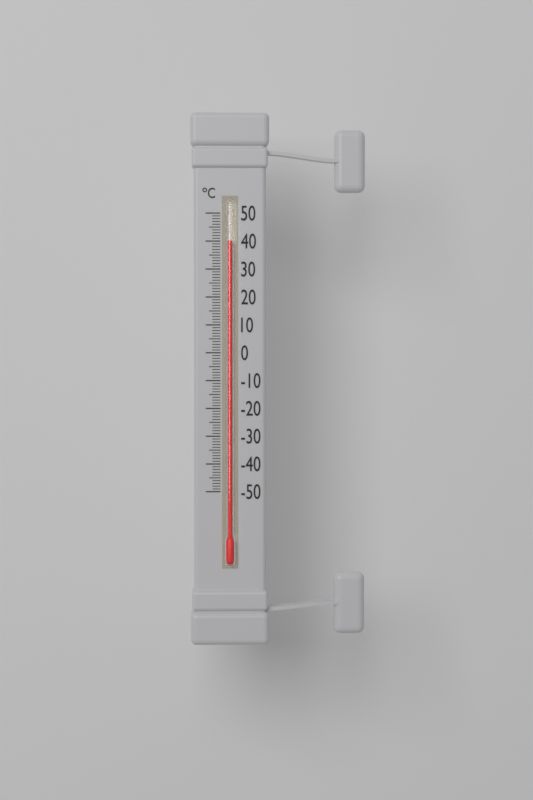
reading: 40 °C
